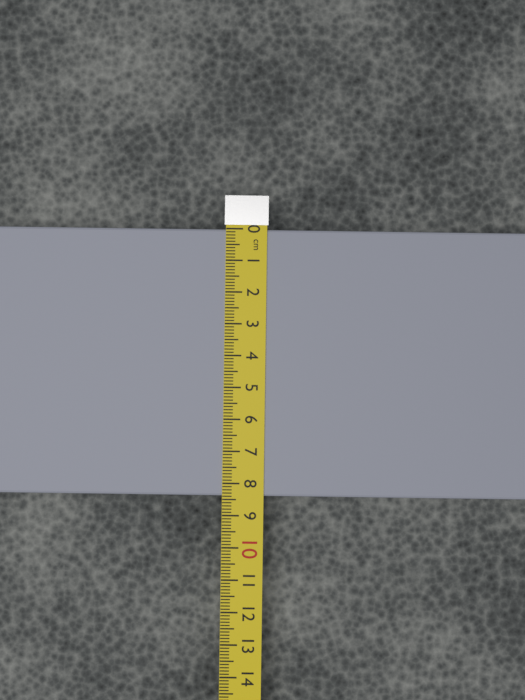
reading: 8.4 cm
